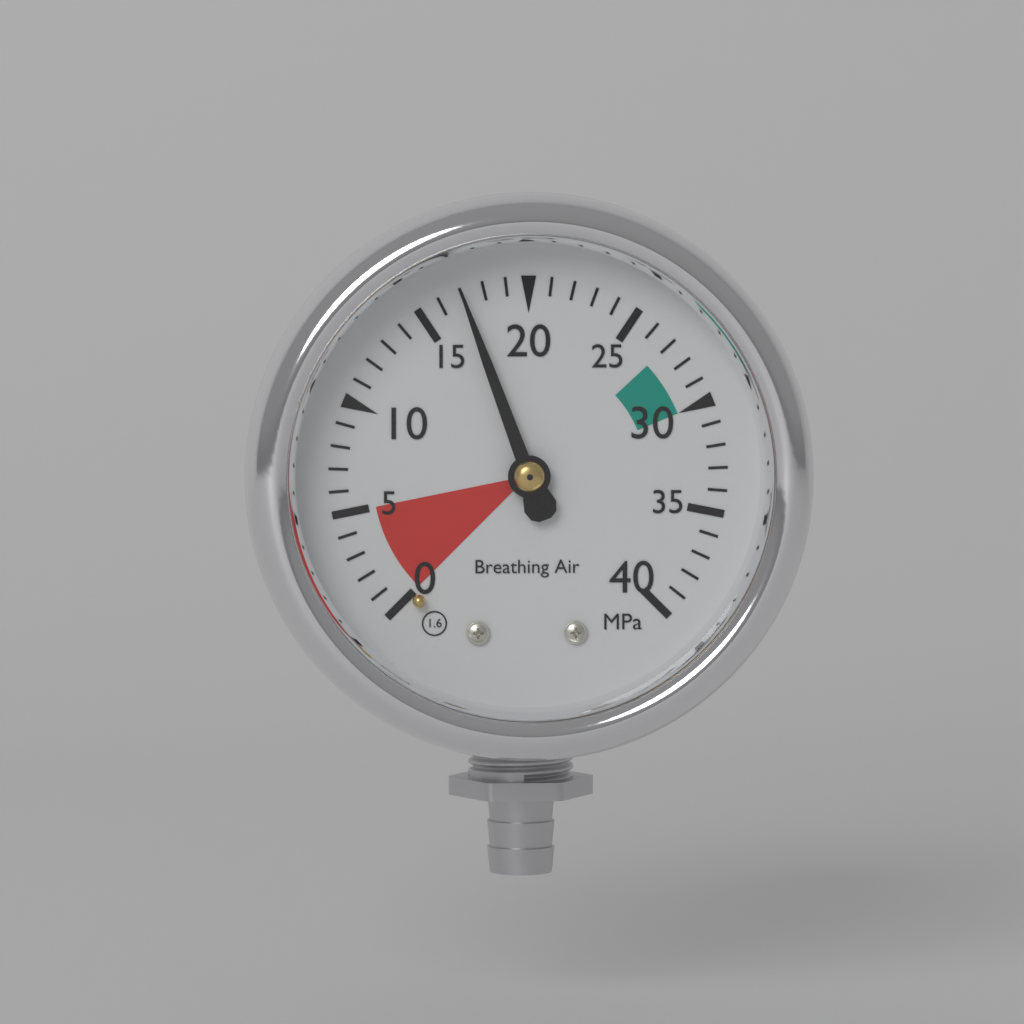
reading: 17 MPa
